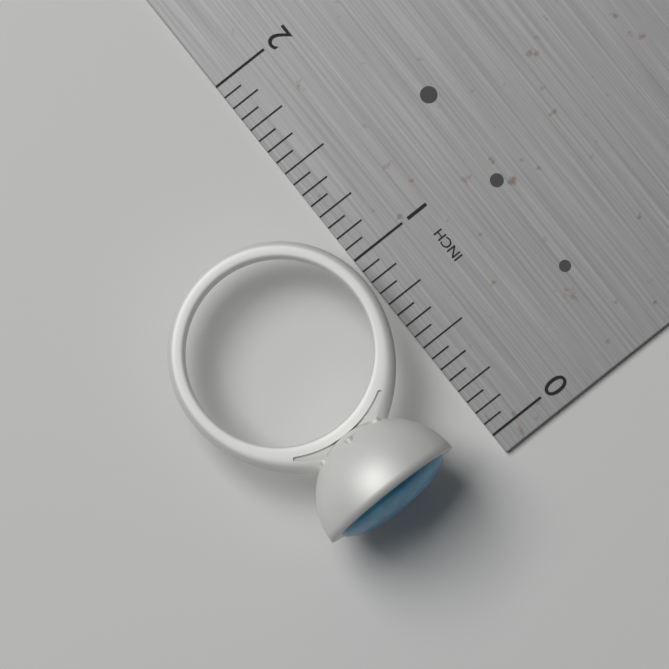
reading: 1.3750 in
